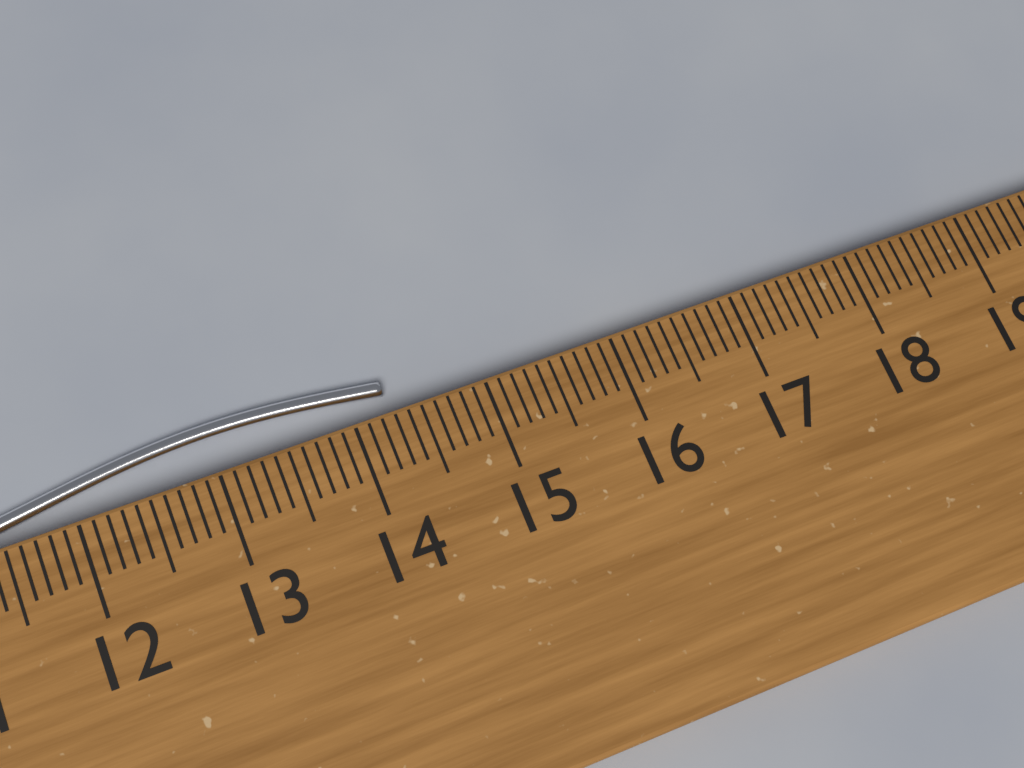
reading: 14.3 cm
